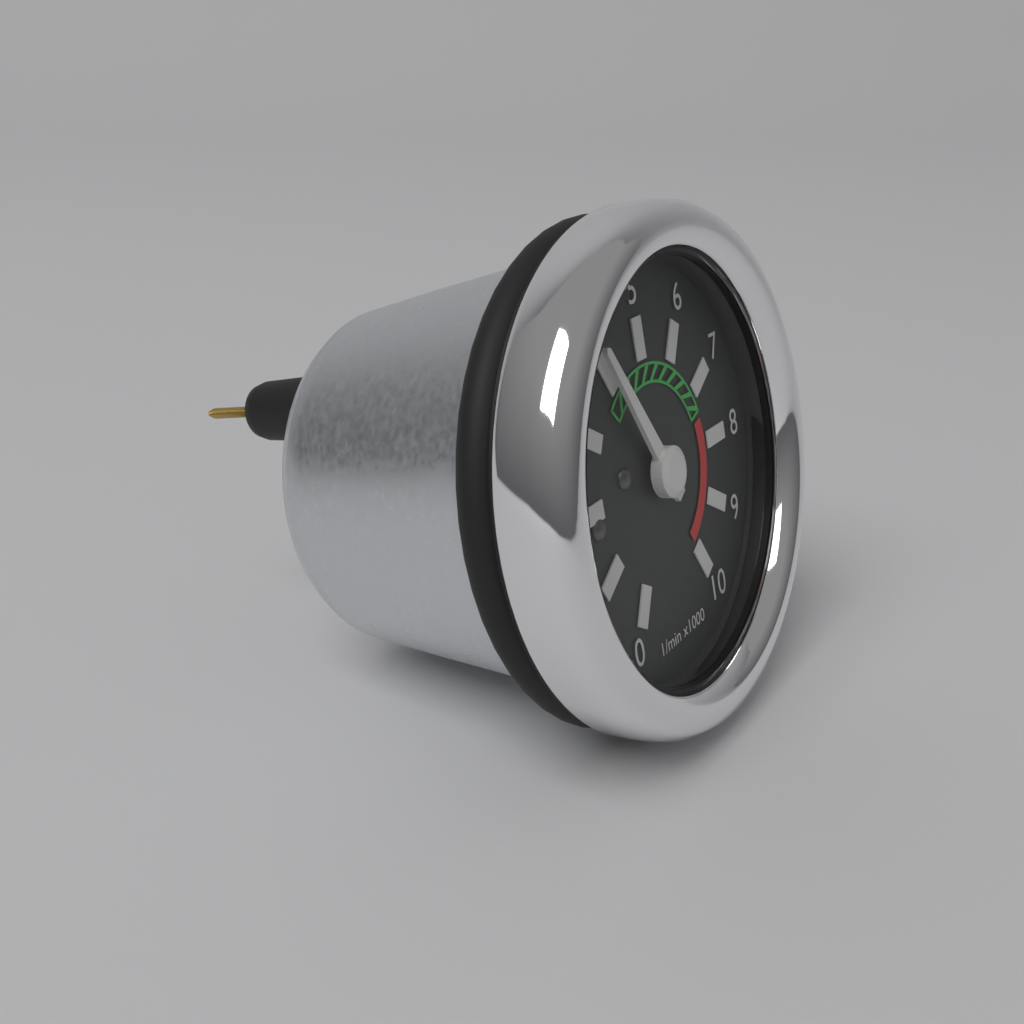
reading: 4000 1/min
